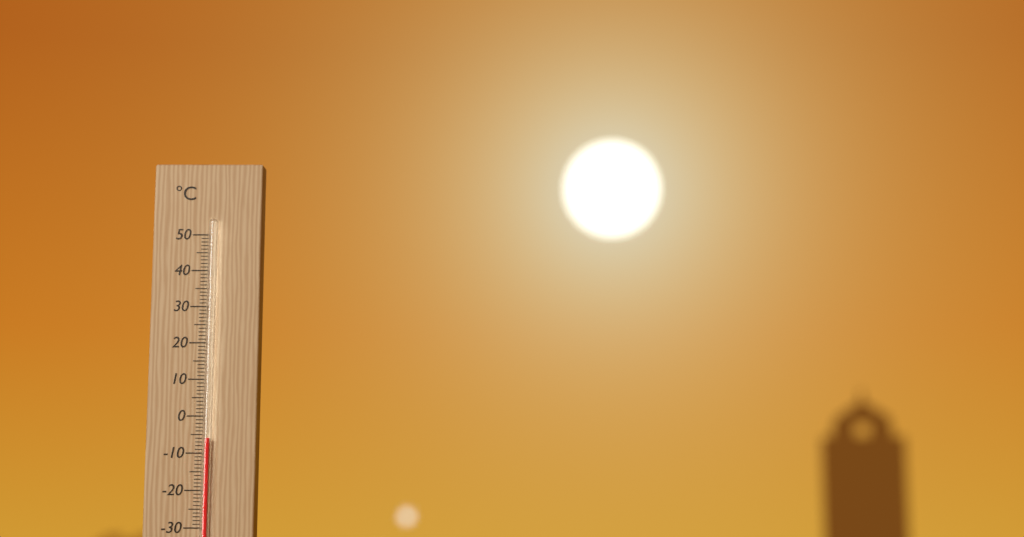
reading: -6 °C
